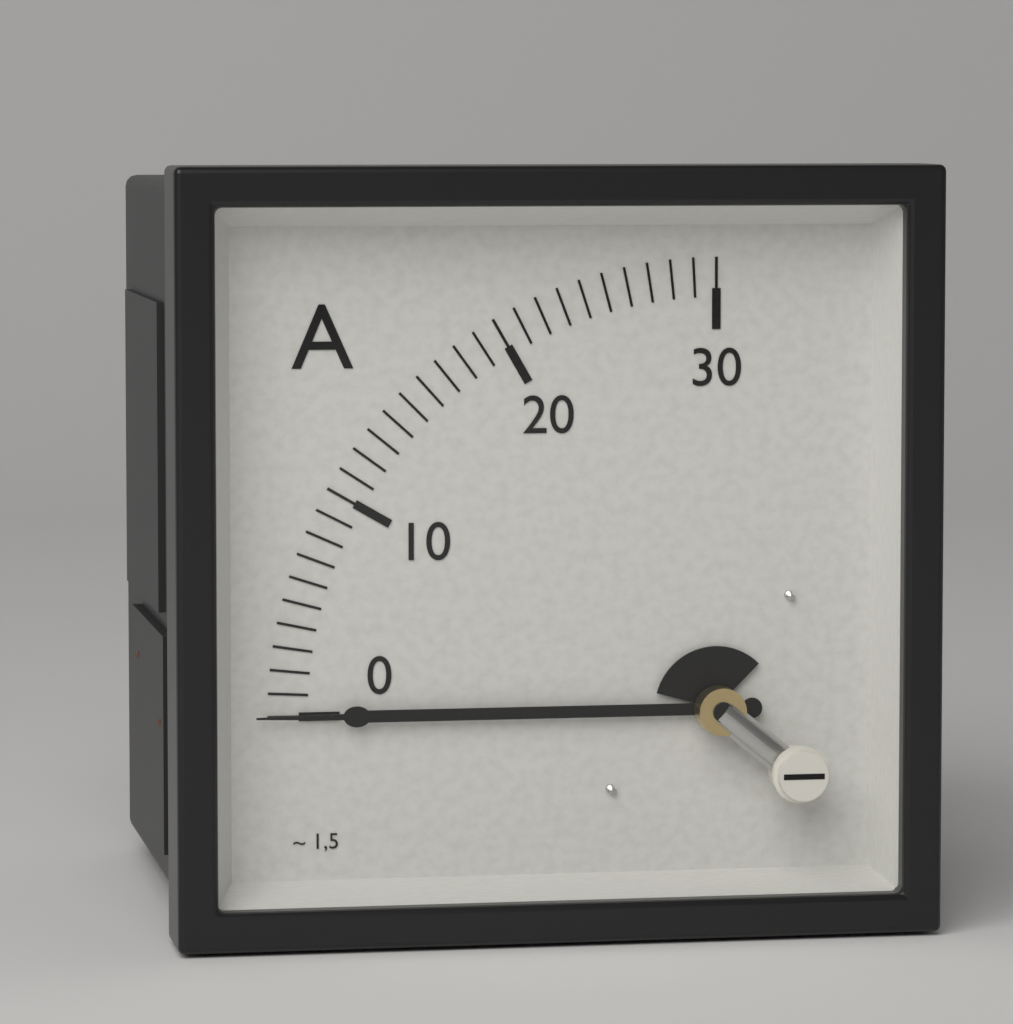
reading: 0 A
